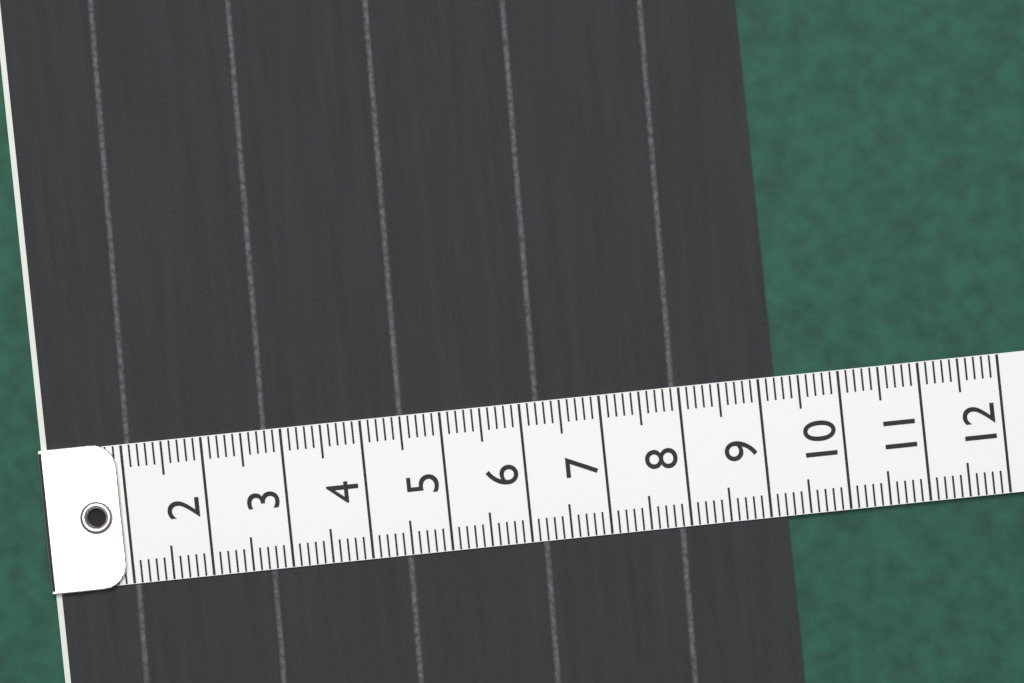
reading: 9.2 (no unit)
